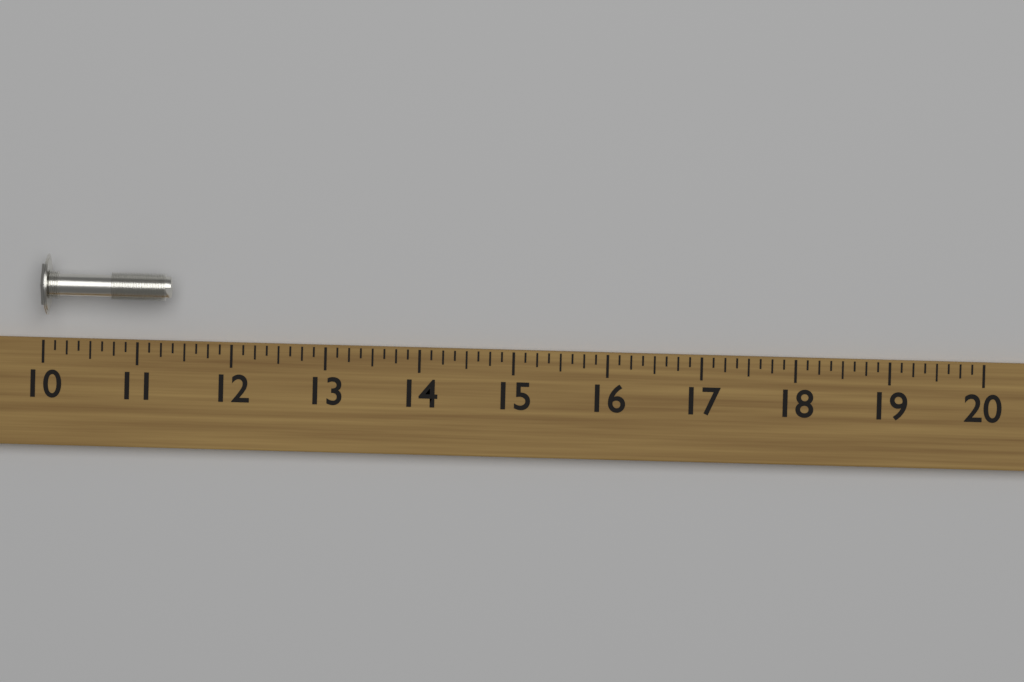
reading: 11.375 (no unit)
